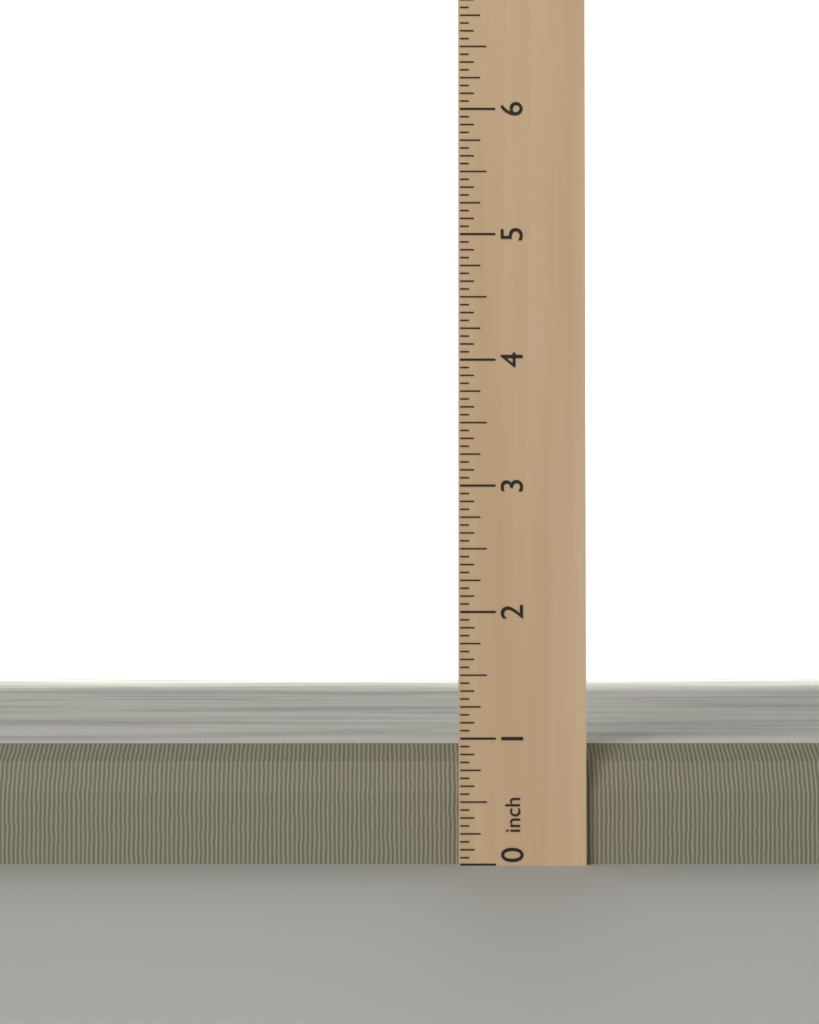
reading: 0.9375 inch
